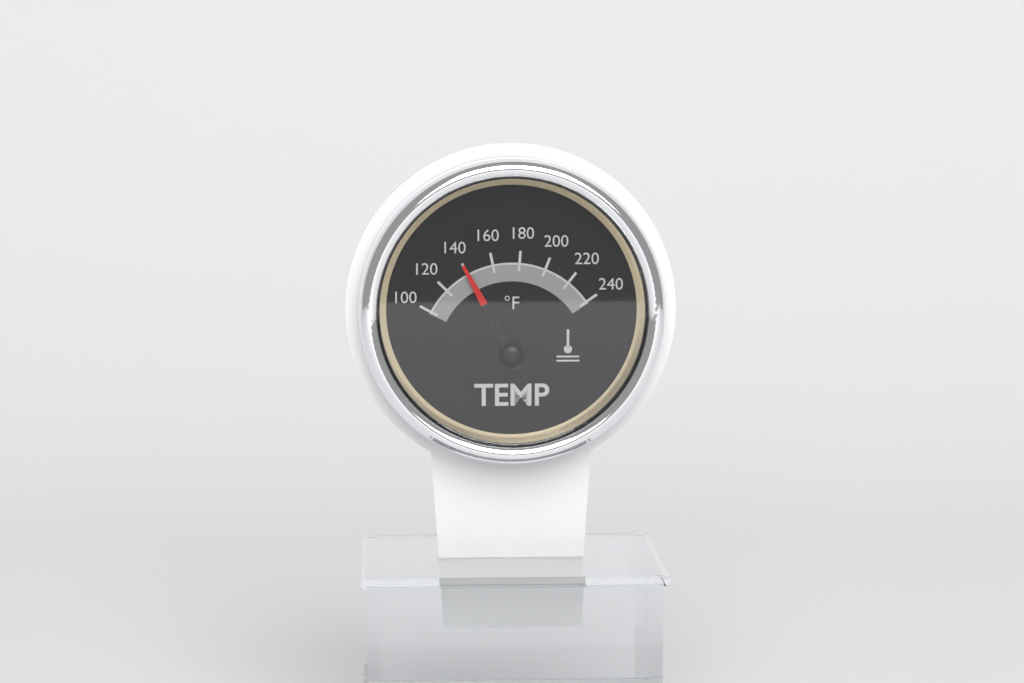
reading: 140 °F
